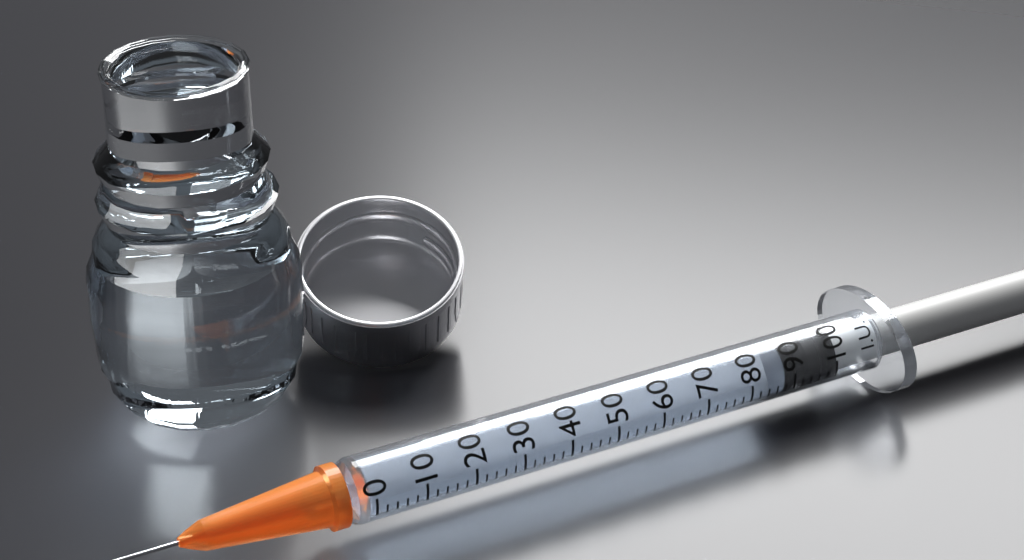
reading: 88 I.U.
